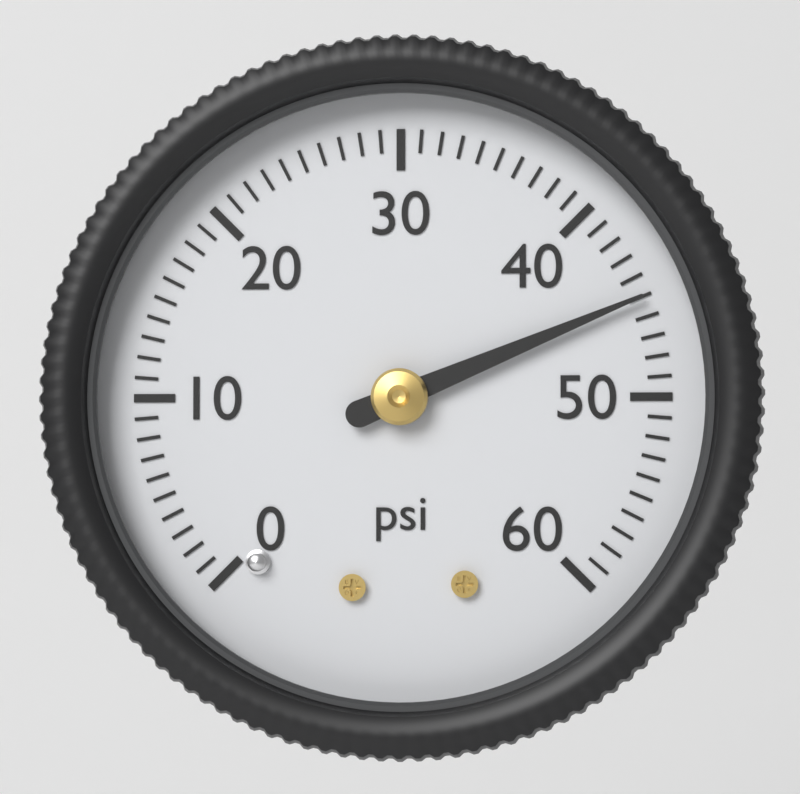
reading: 45 psi
